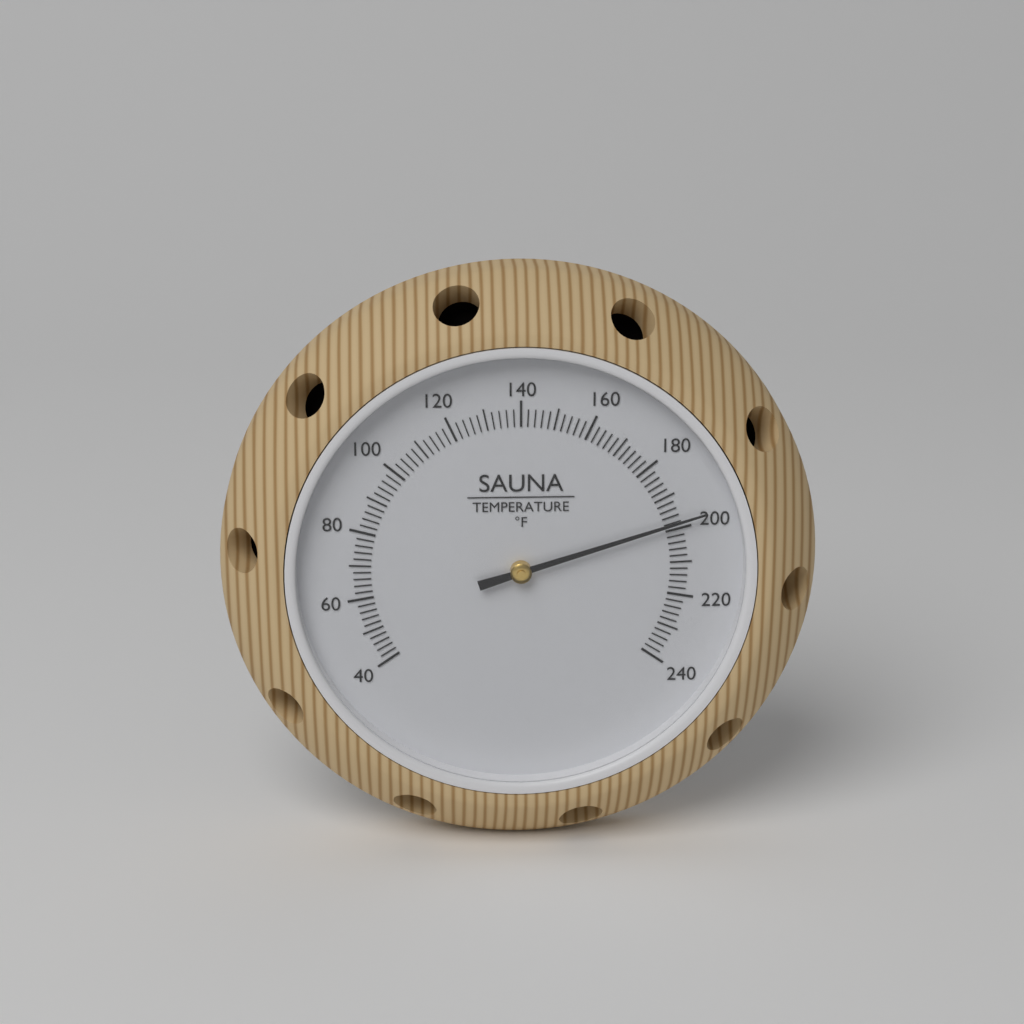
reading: 198 °F
